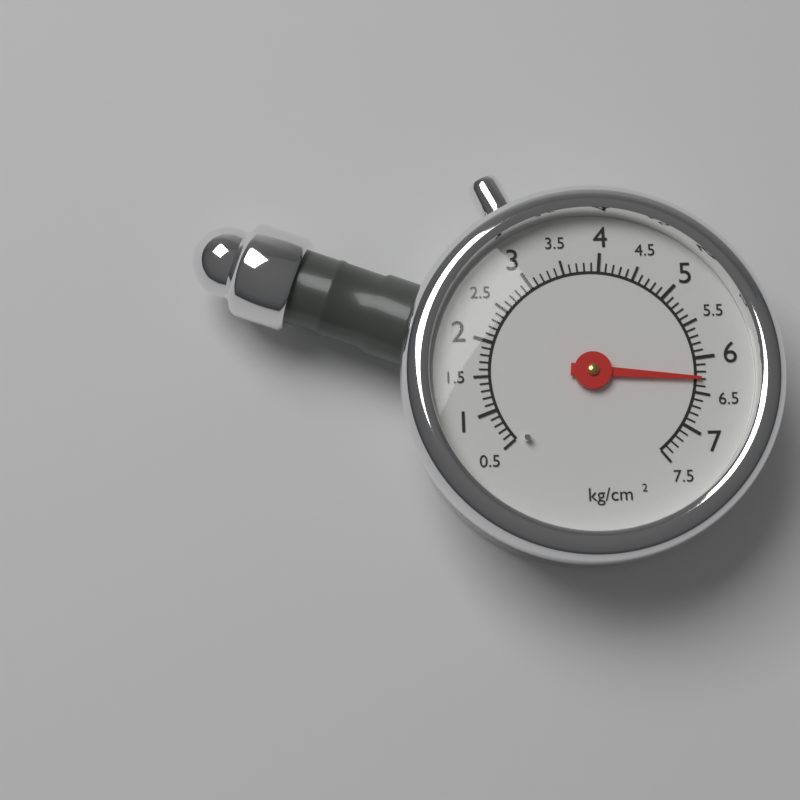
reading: 6.3 kg/cm²
